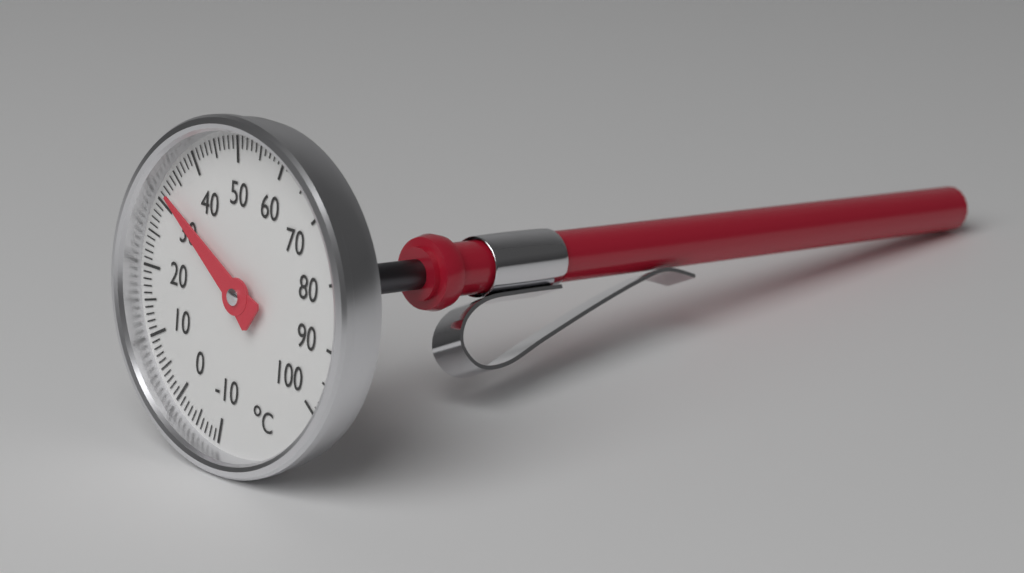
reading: 32 °C
